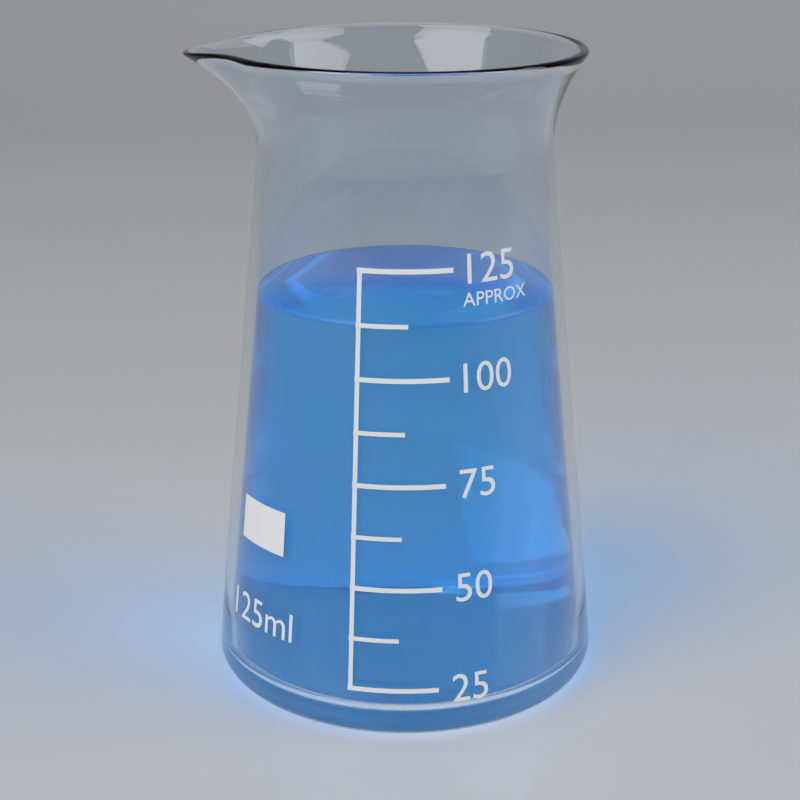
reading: 112.5 ml
